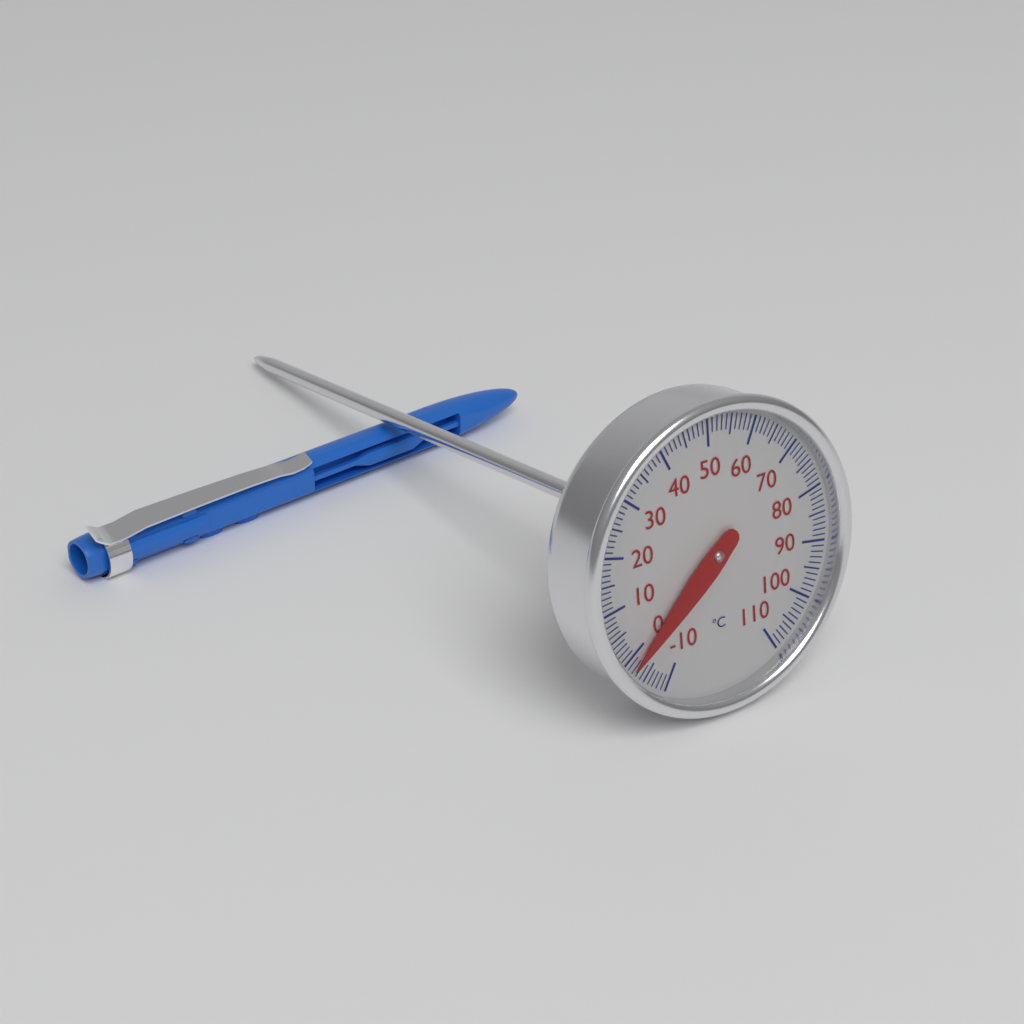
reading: -2 °C
